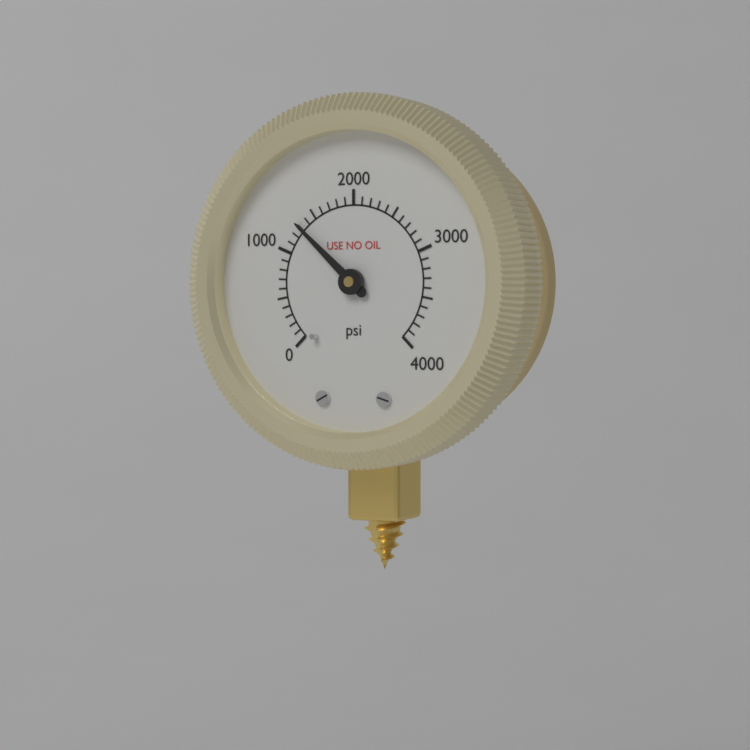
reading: 1300 psi
